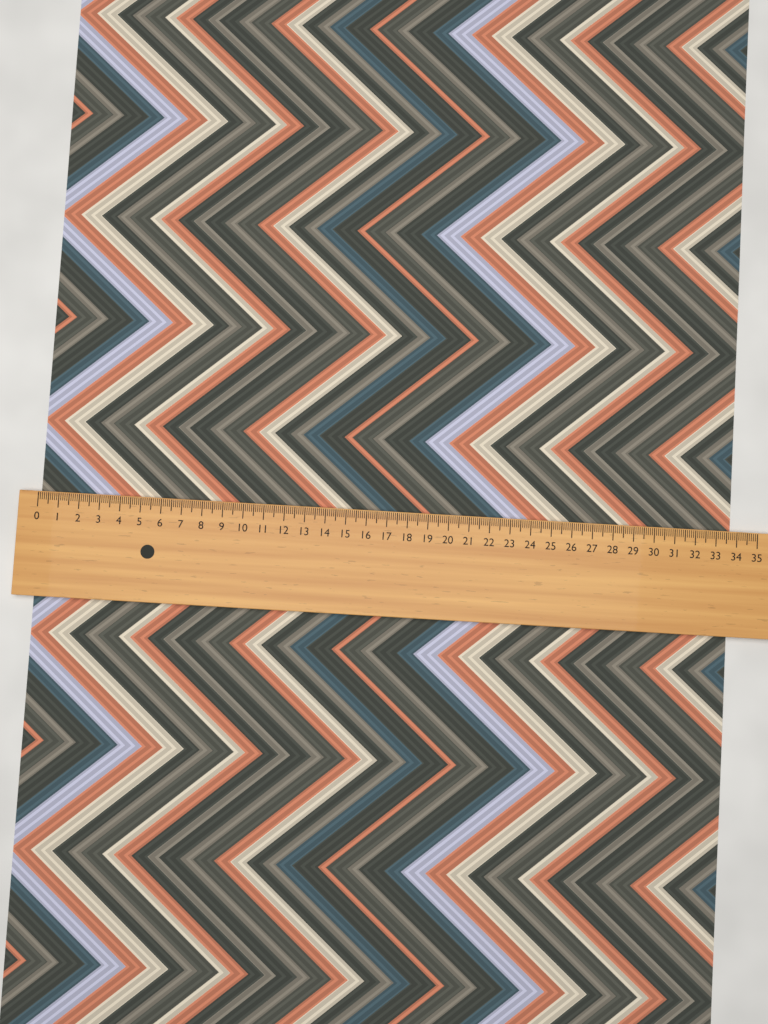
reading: 33.8 (no unit)
